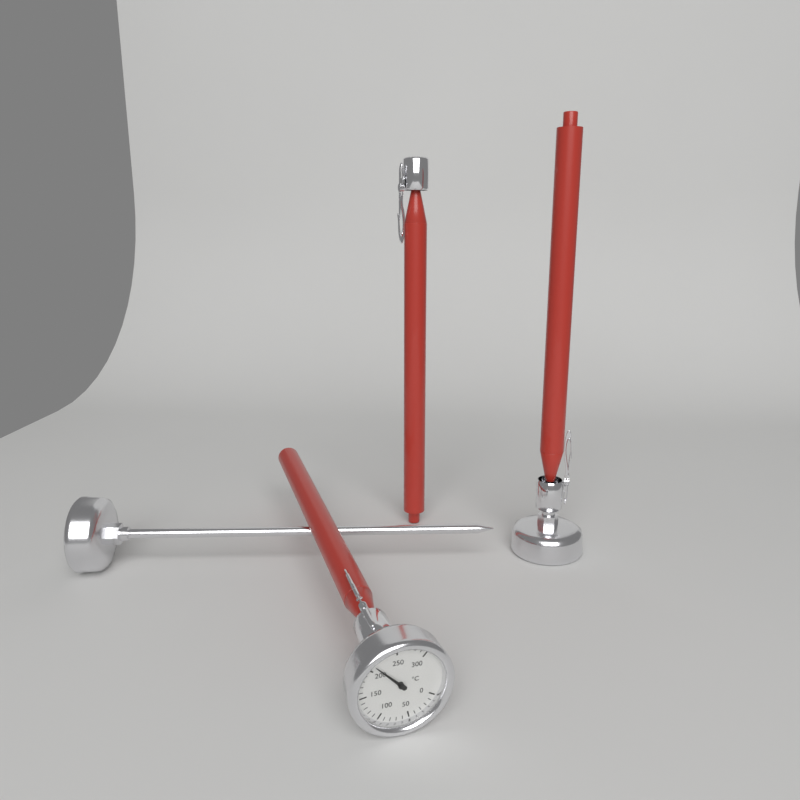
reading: 210 °C
